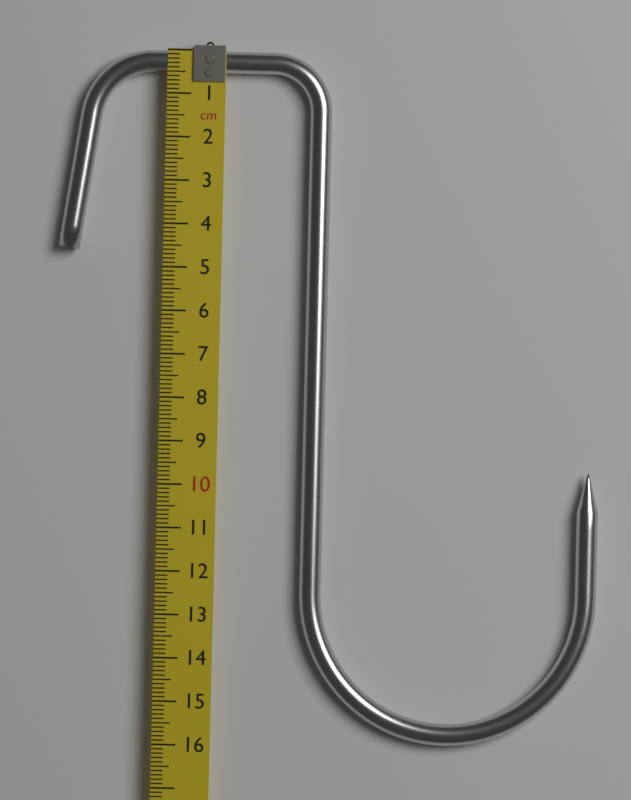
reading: 15.9 cm
